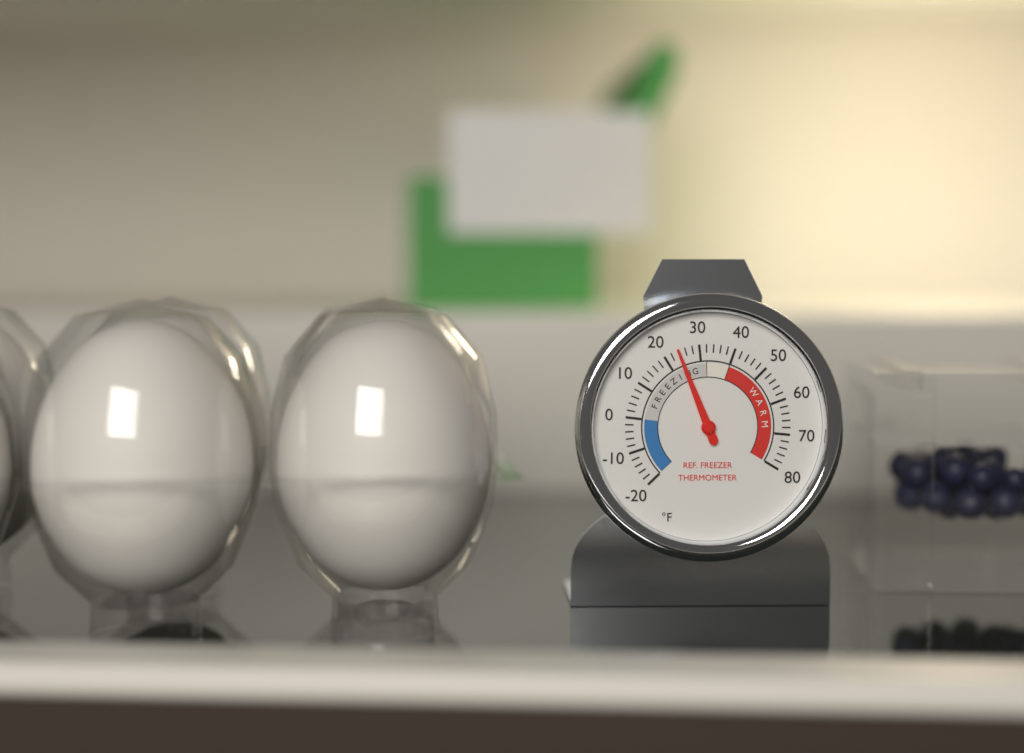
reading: 24 °F
